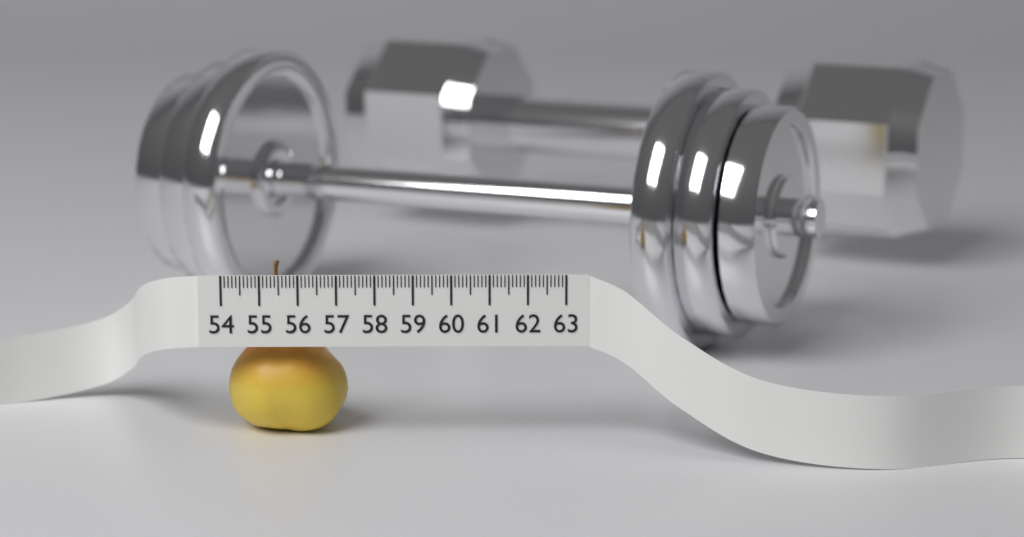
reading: 57.2 (no unit)
